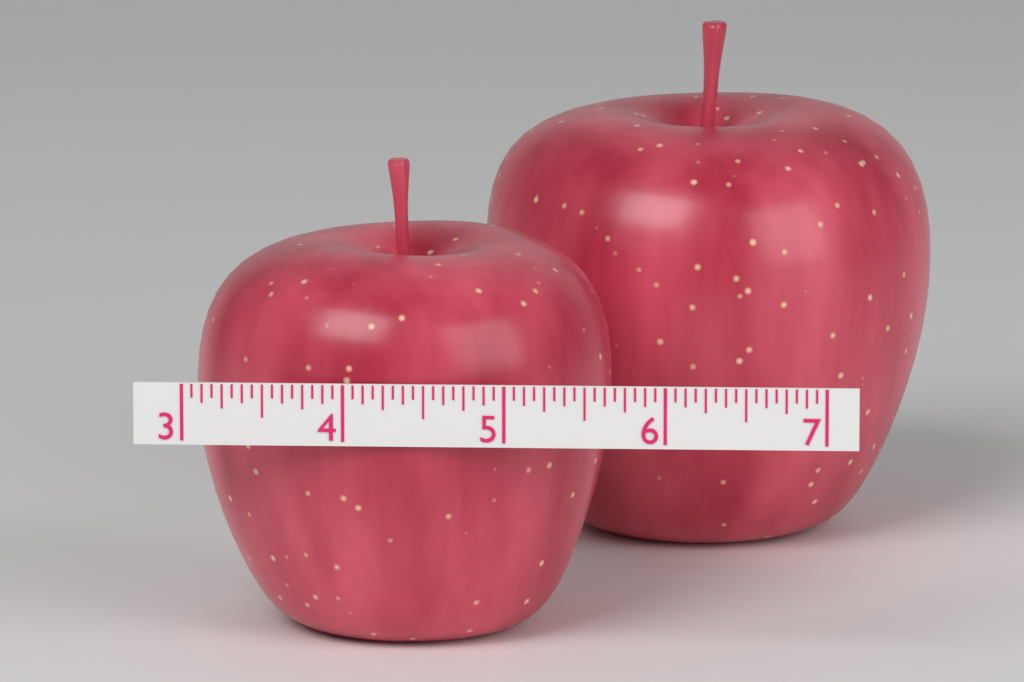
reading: 5.6250 (no unit)
